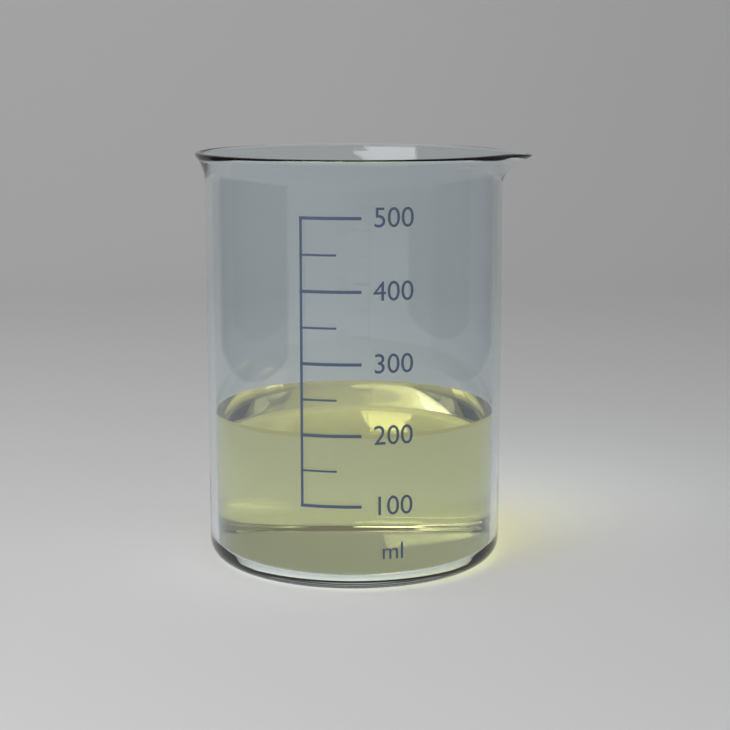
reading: 200 ml
